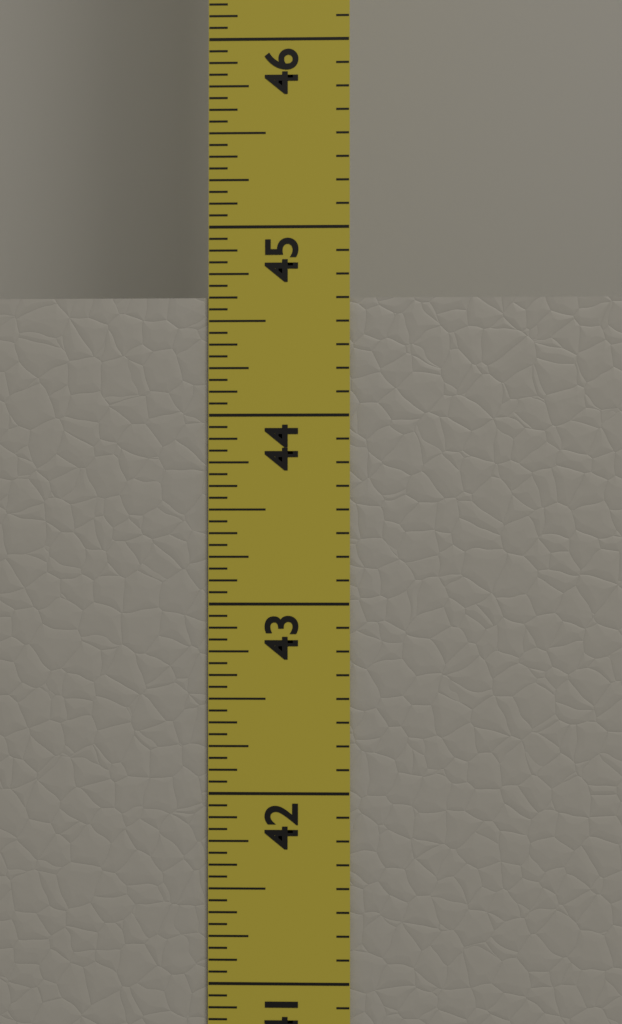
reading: 44.6250 in
